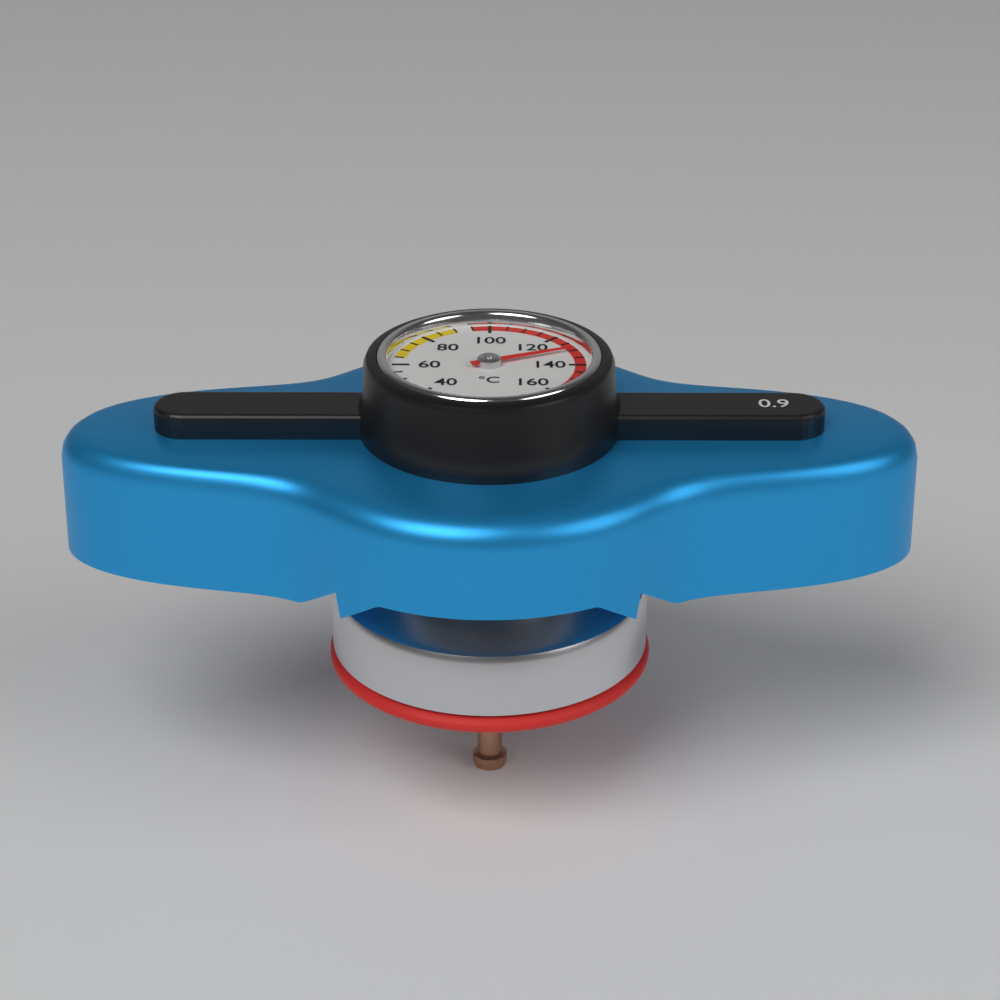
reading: 130 °C
